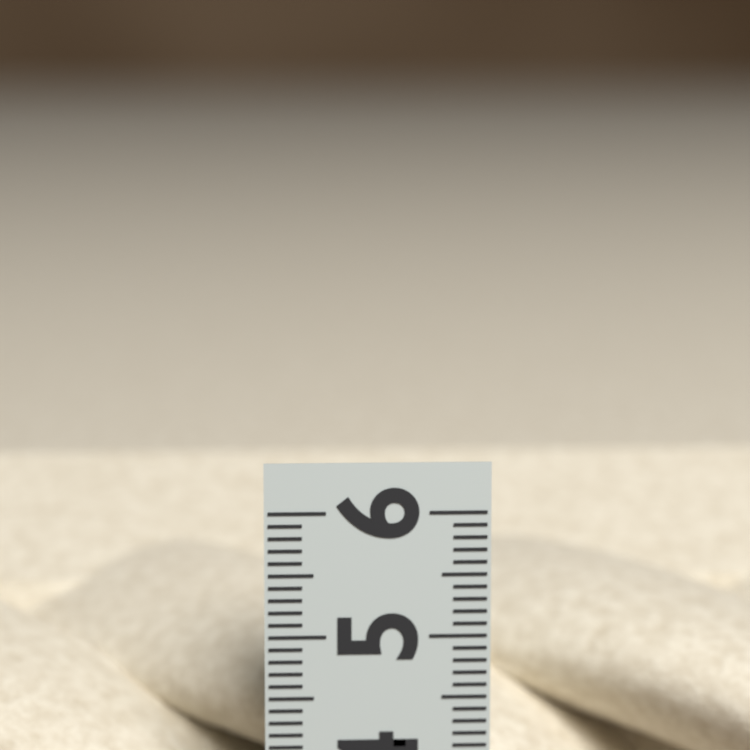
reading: 5.6 (no unit)
